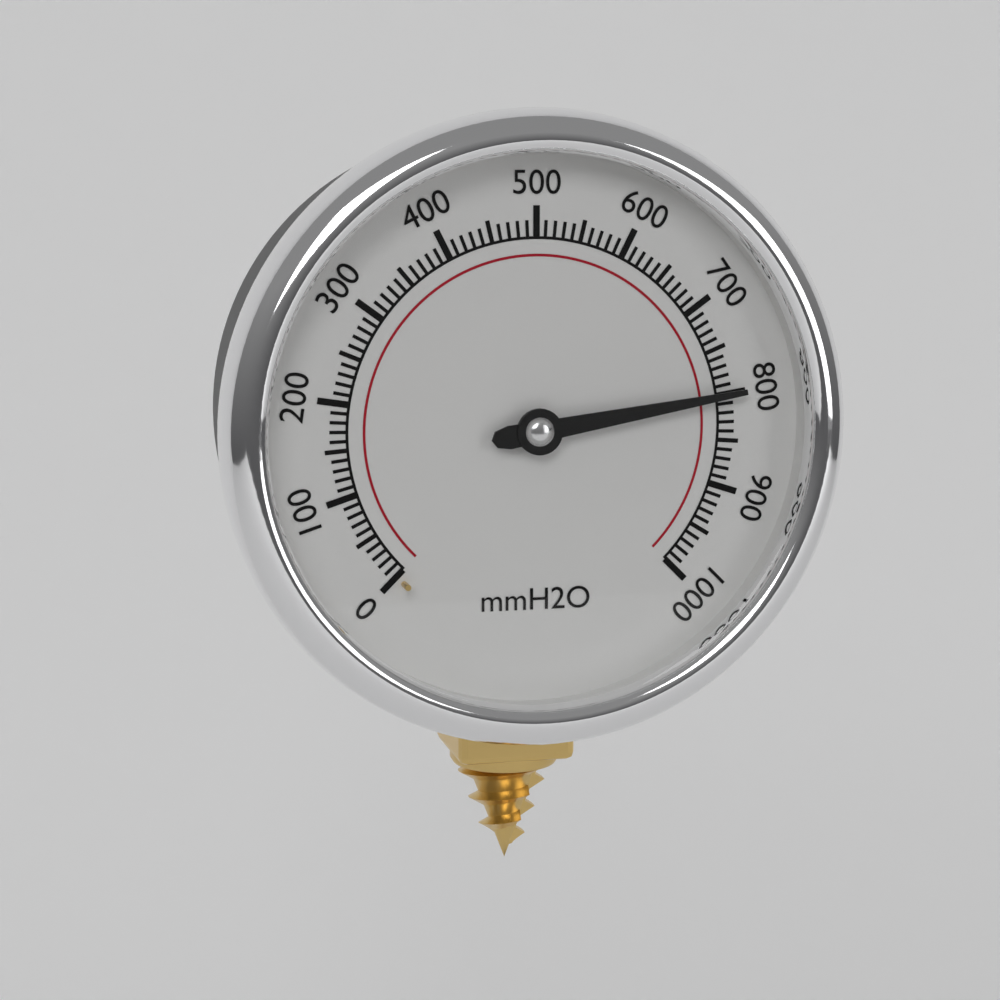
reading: 800 mmH2O
